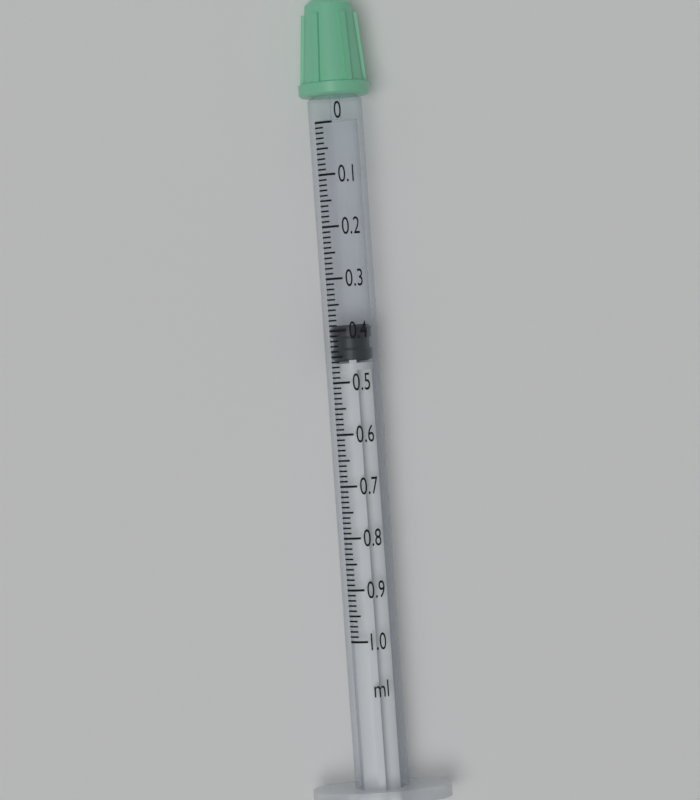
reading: 0.39 ml
